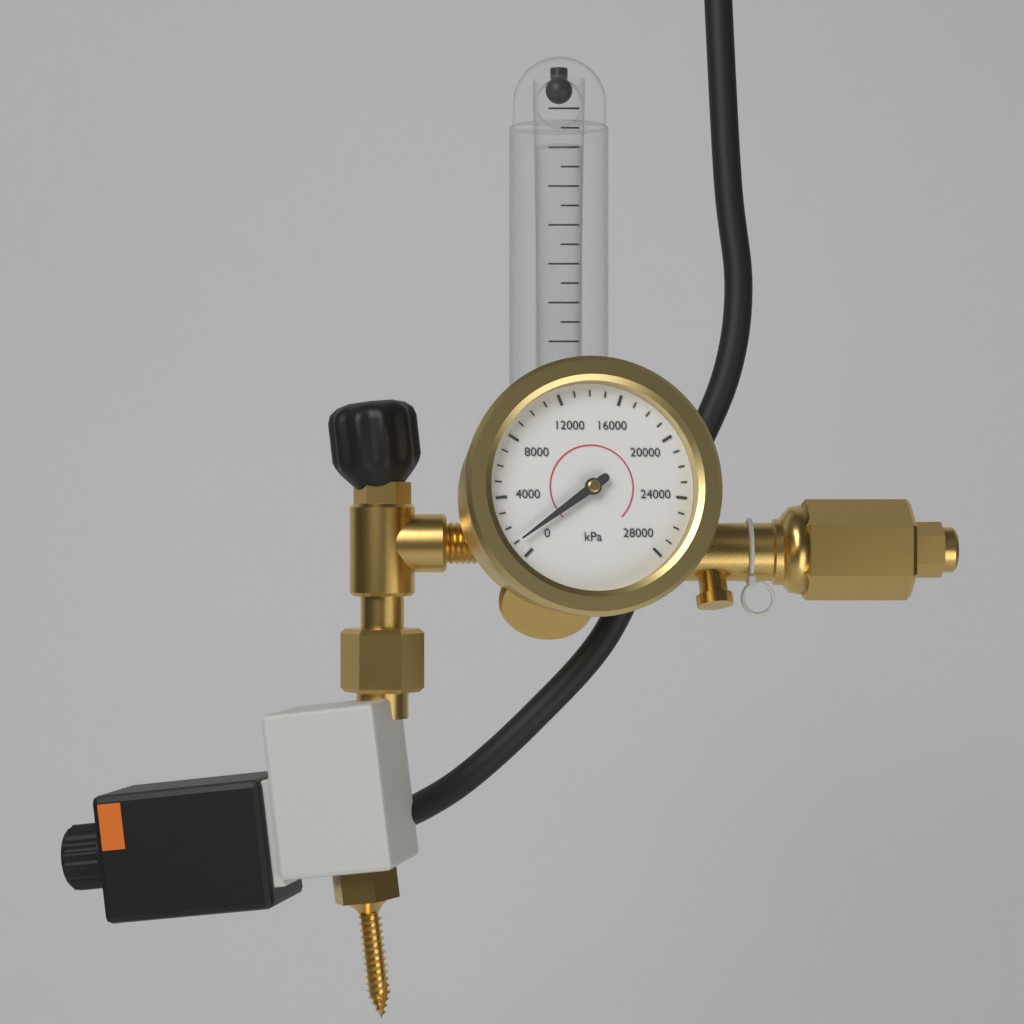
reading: 1000 kPa
